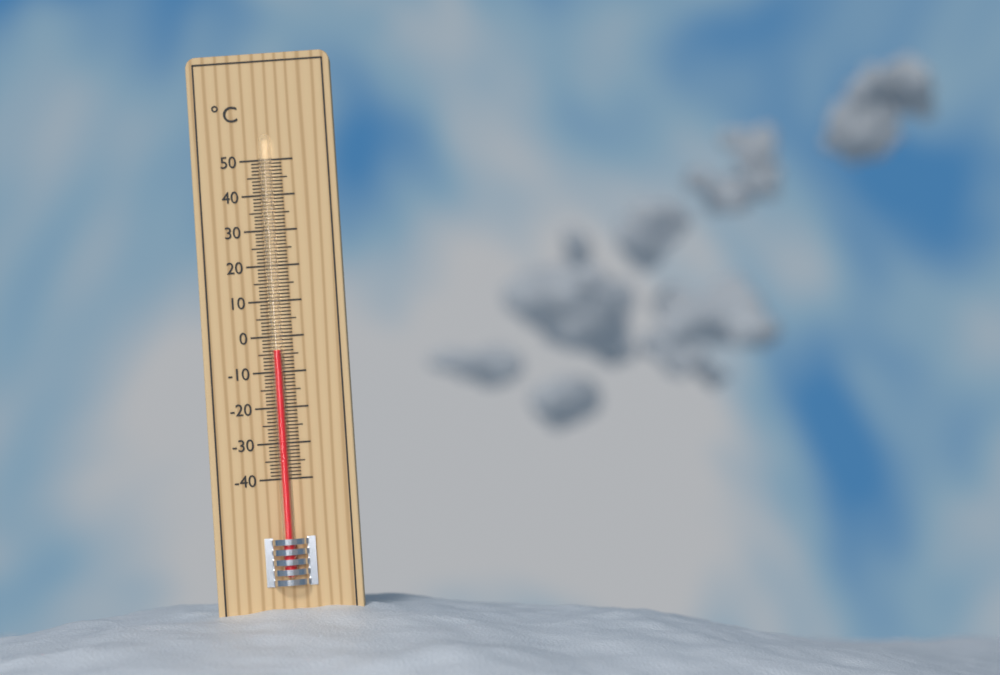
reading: -4 °C
